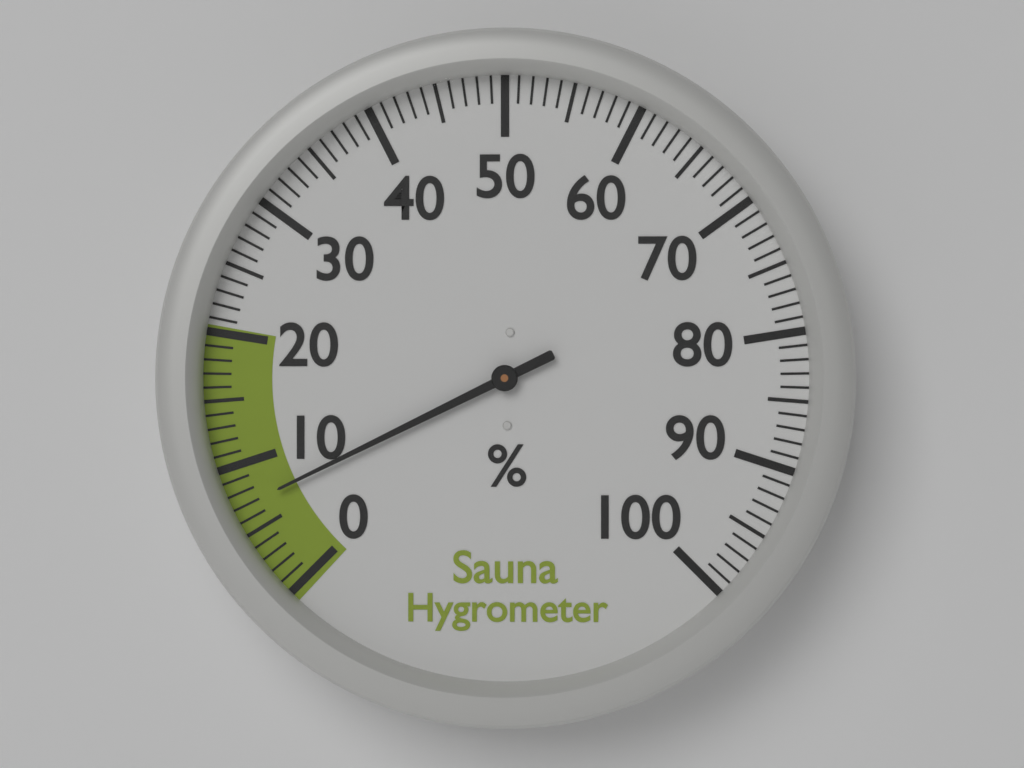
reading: 7 %
